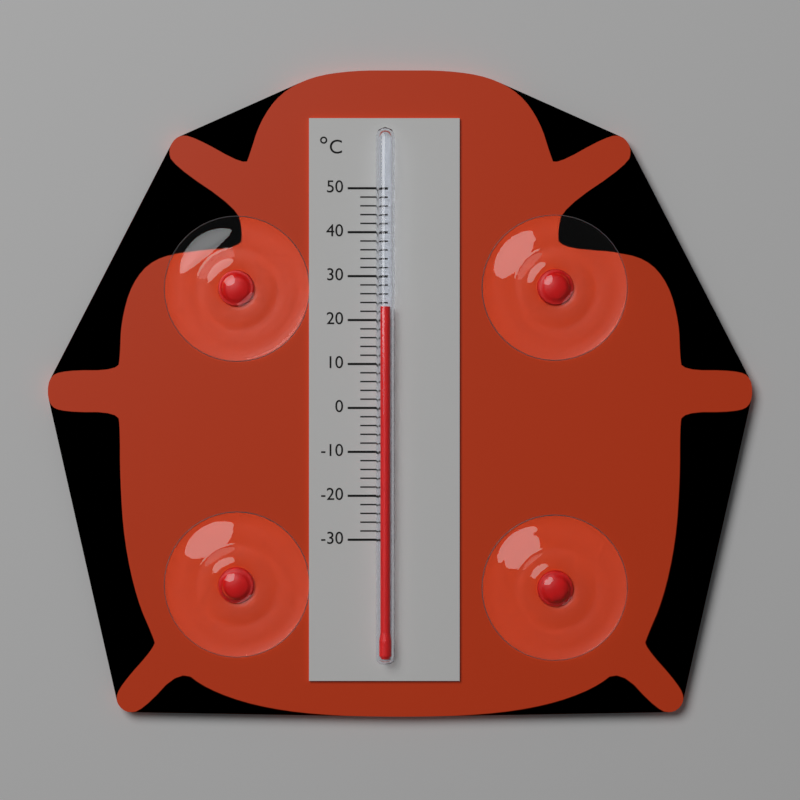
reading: 23 °C
